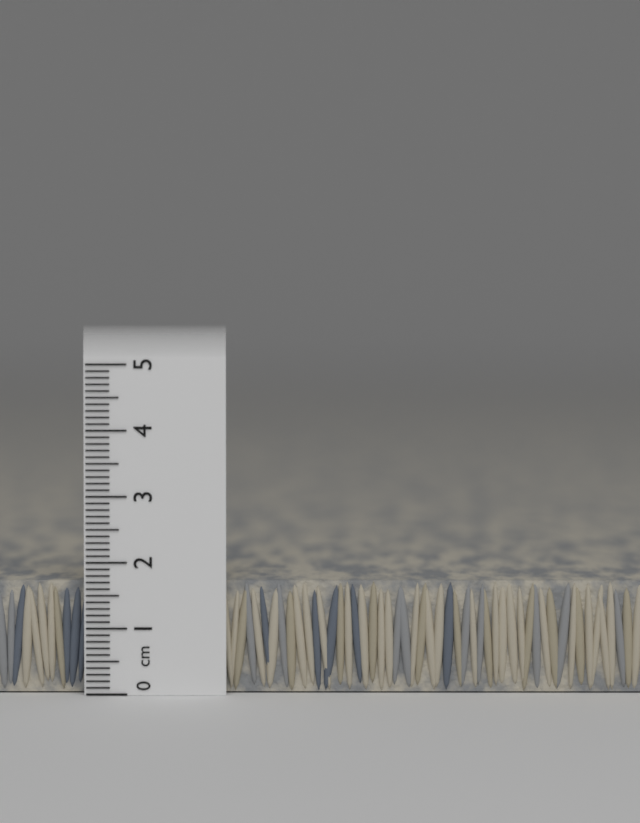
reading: 1.7 cm
